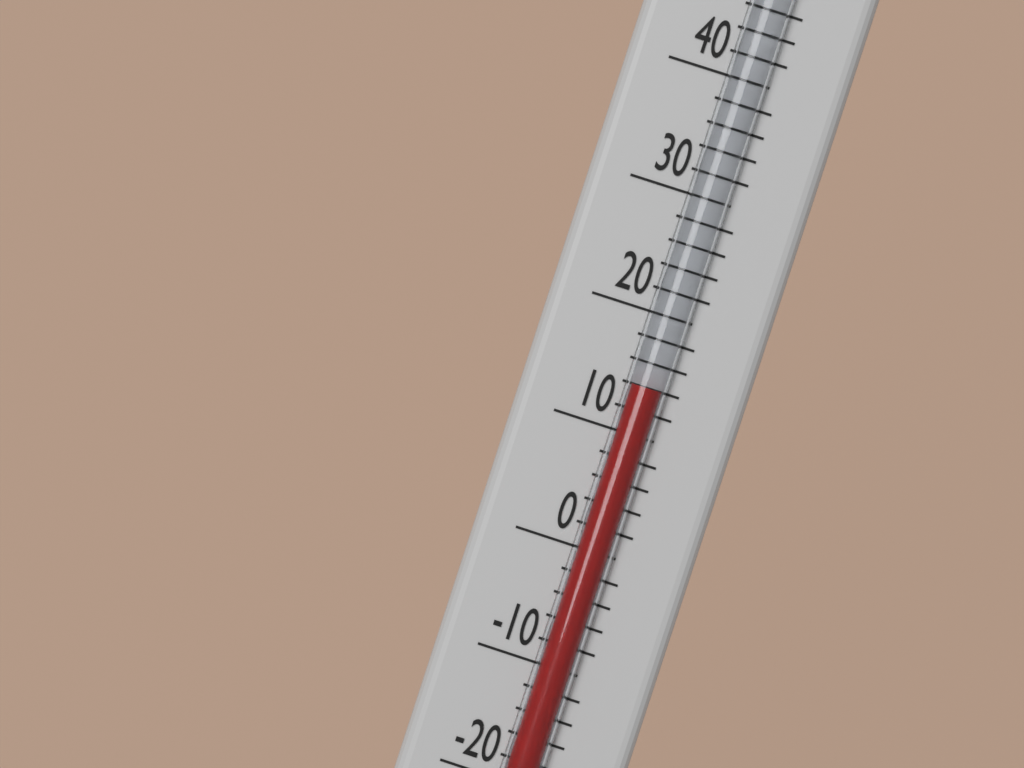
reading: 14 °F
